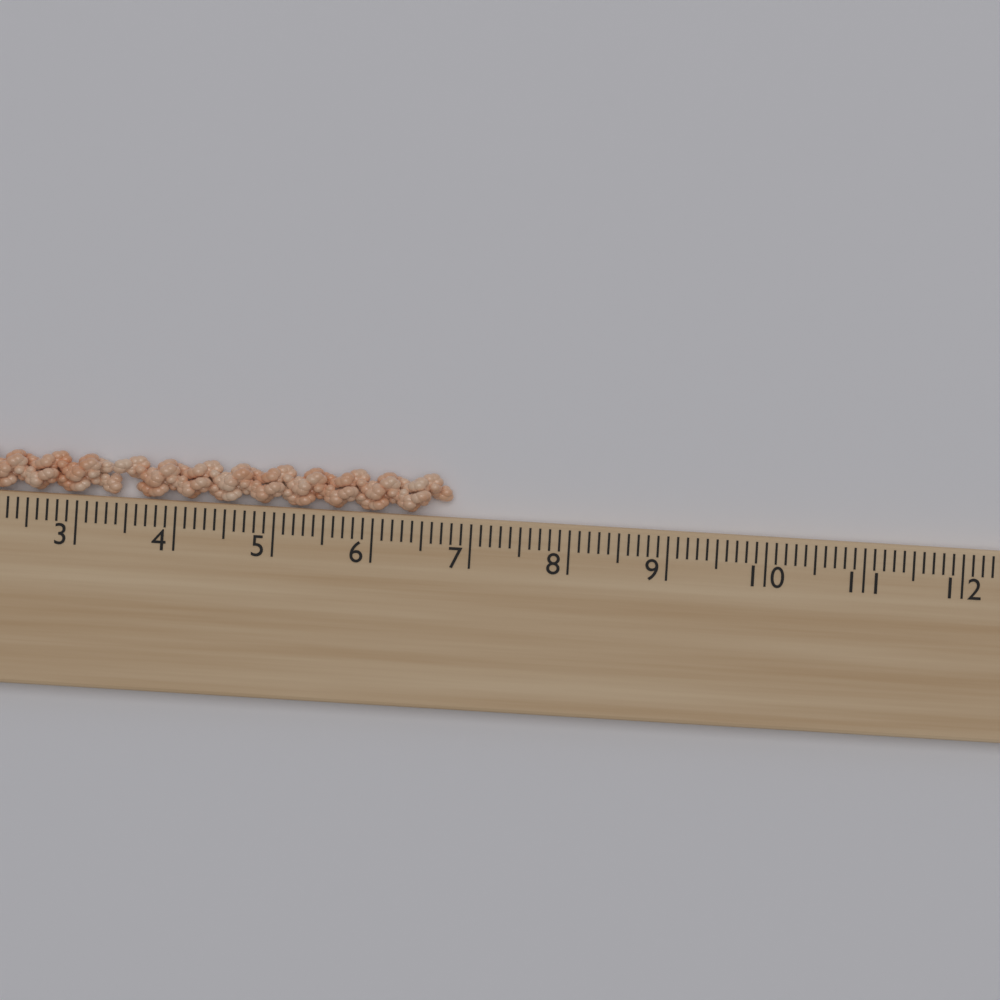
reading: 6.8 cm
